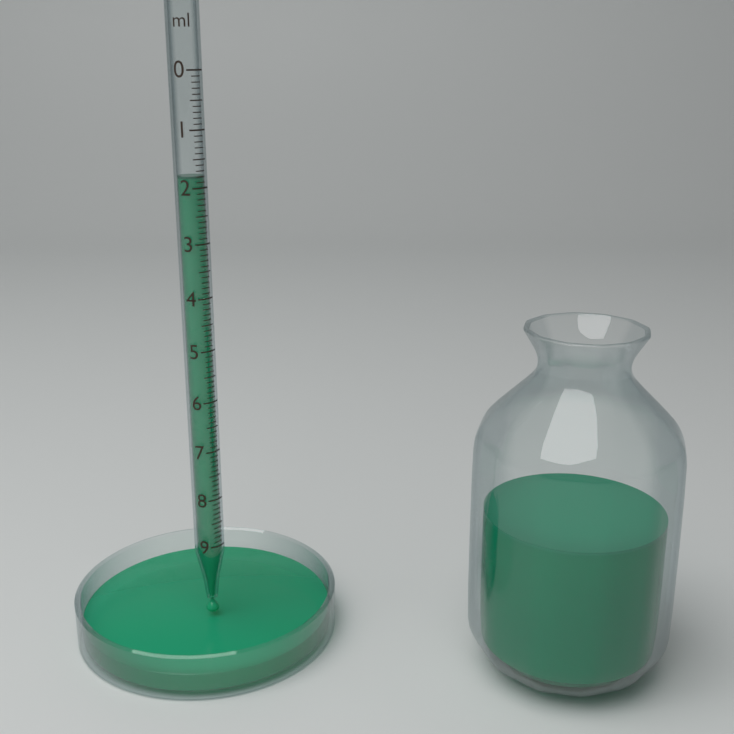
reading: 1.8 ml
